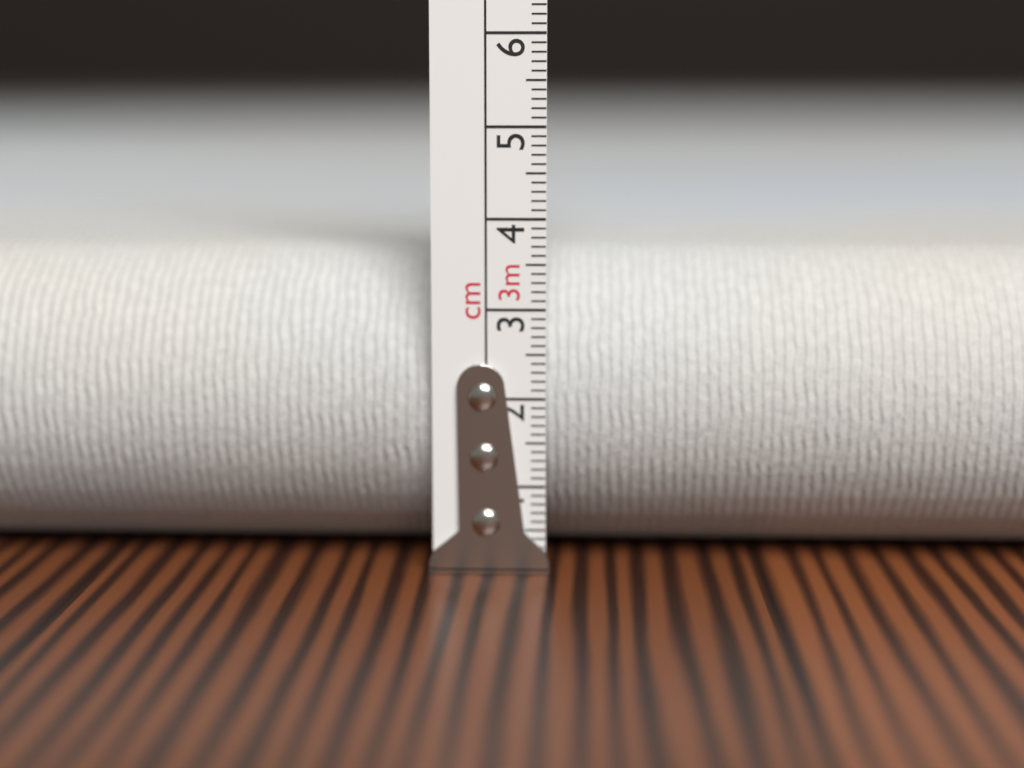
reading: 3.6 cm
